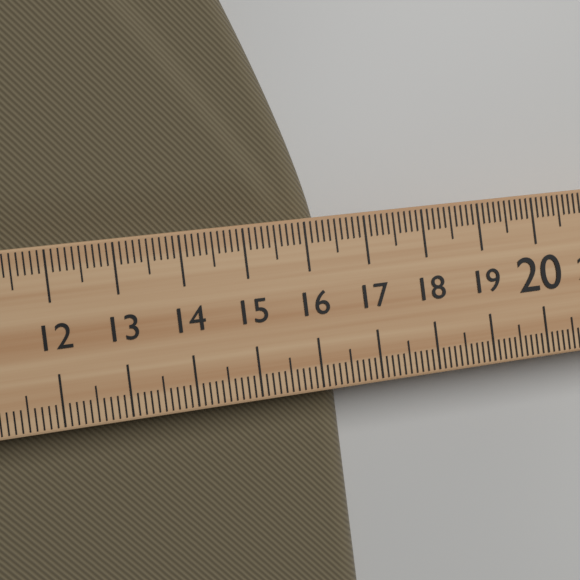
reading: 16.4 (no unit)
